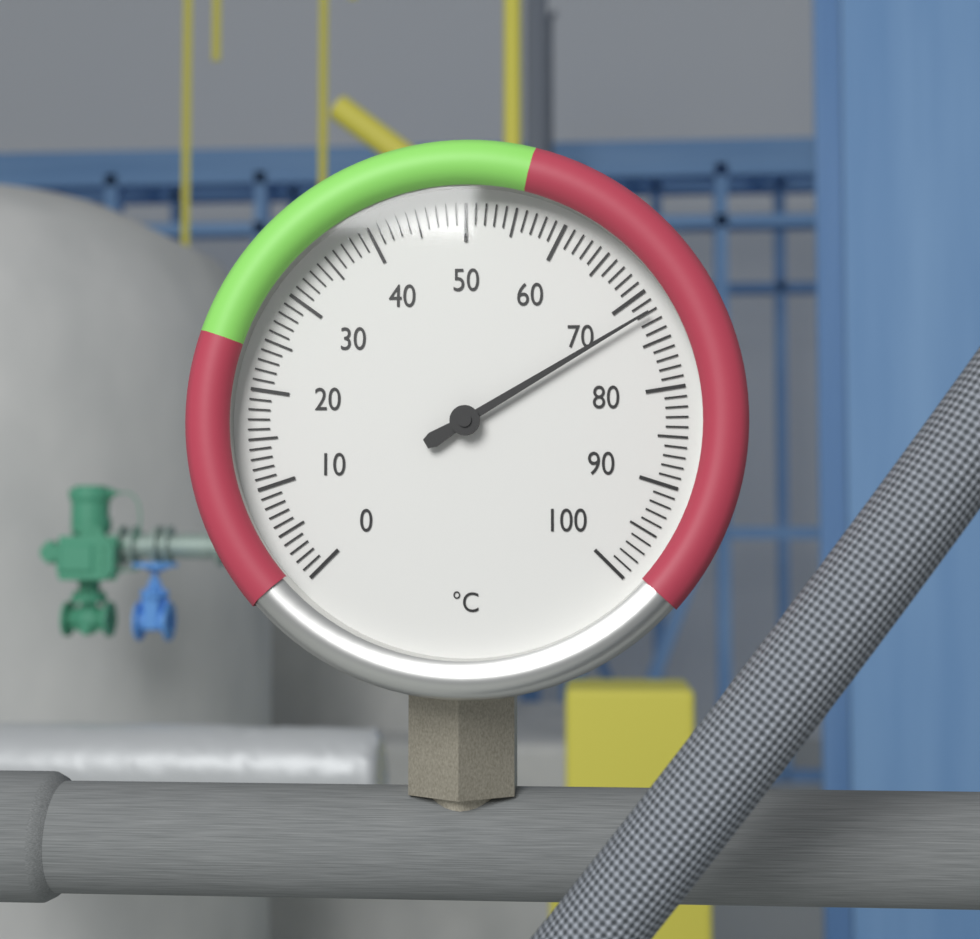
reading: 72 °C
